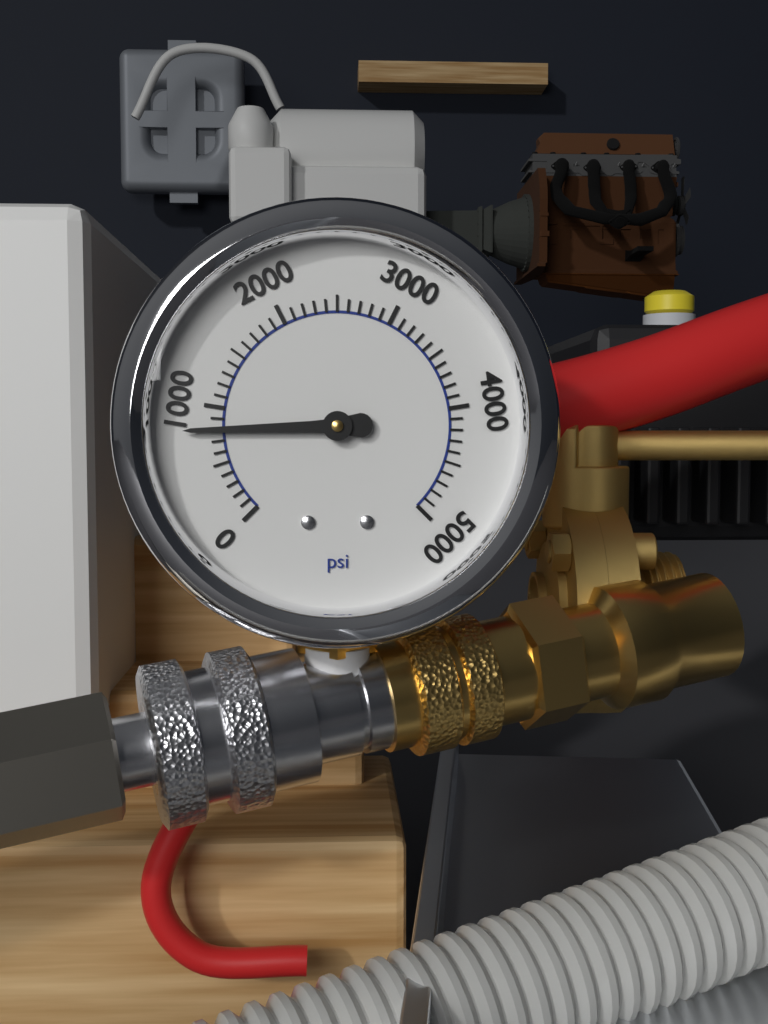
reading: 800 psi
